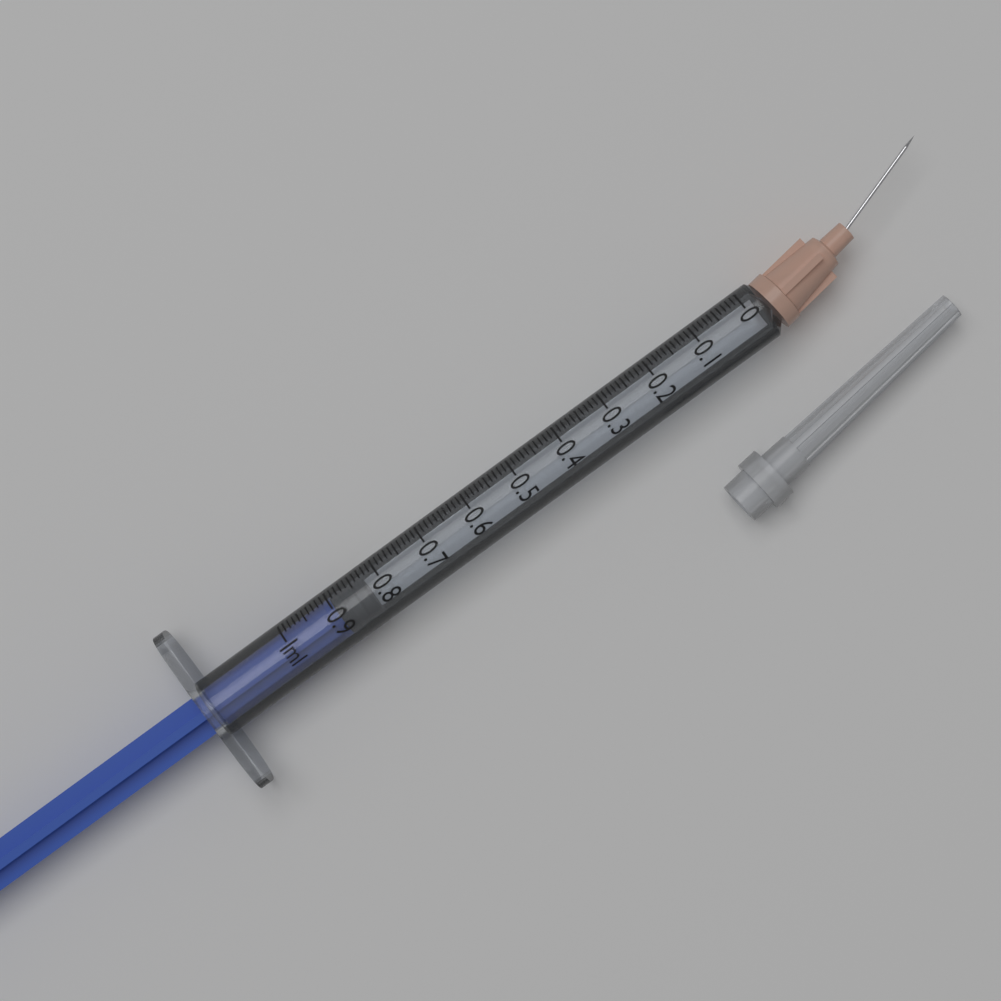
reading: 0.83 ml
